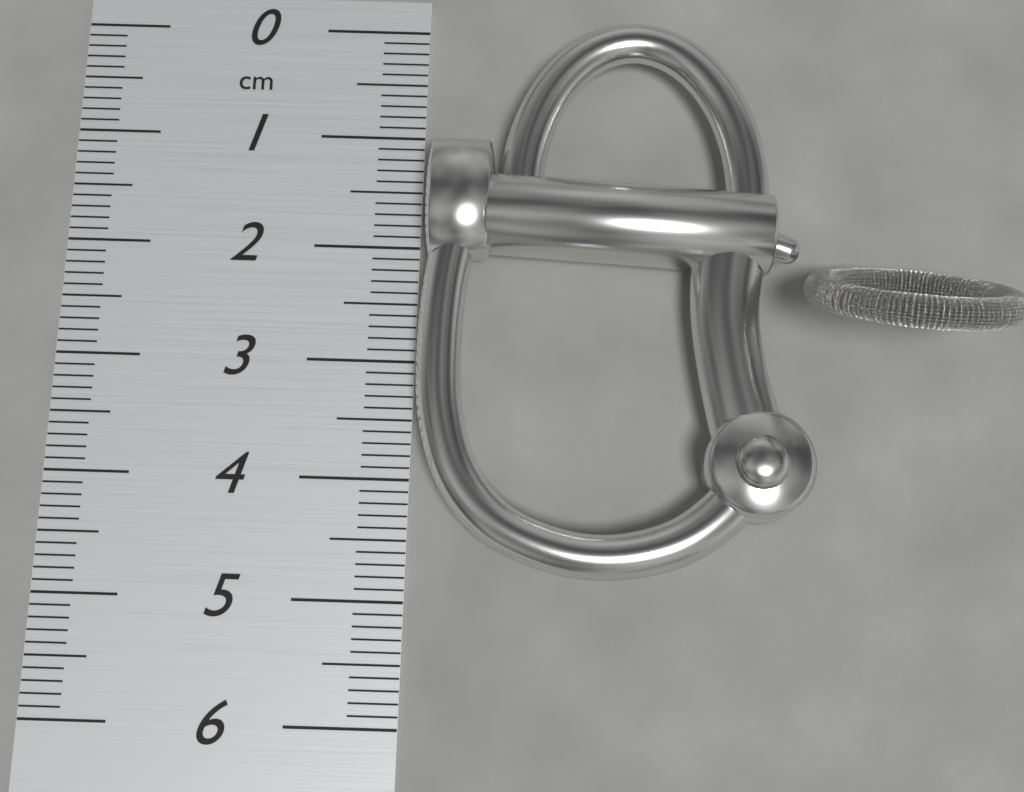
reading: 4.8 cm
